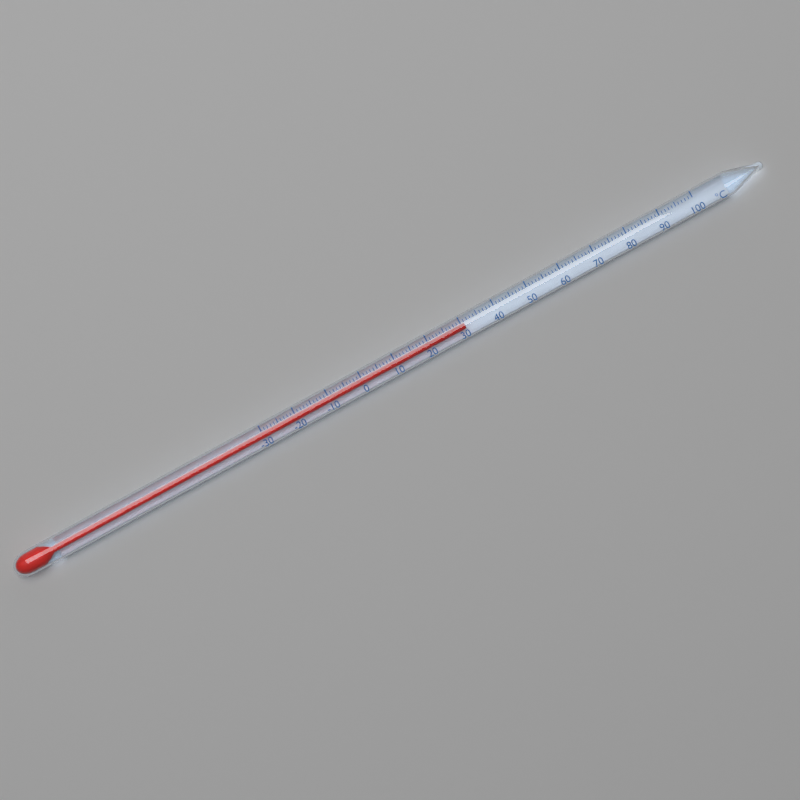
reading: 31 °C
